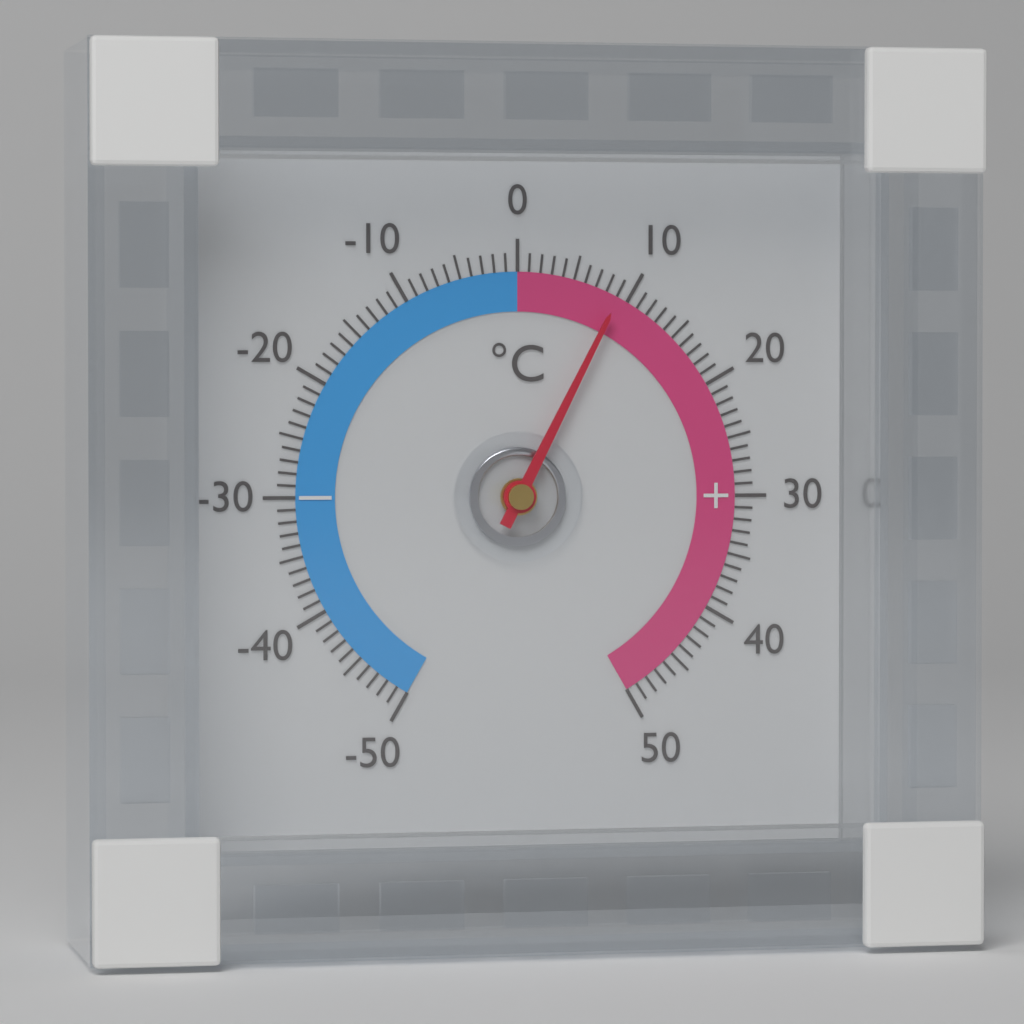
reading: 9 °C
